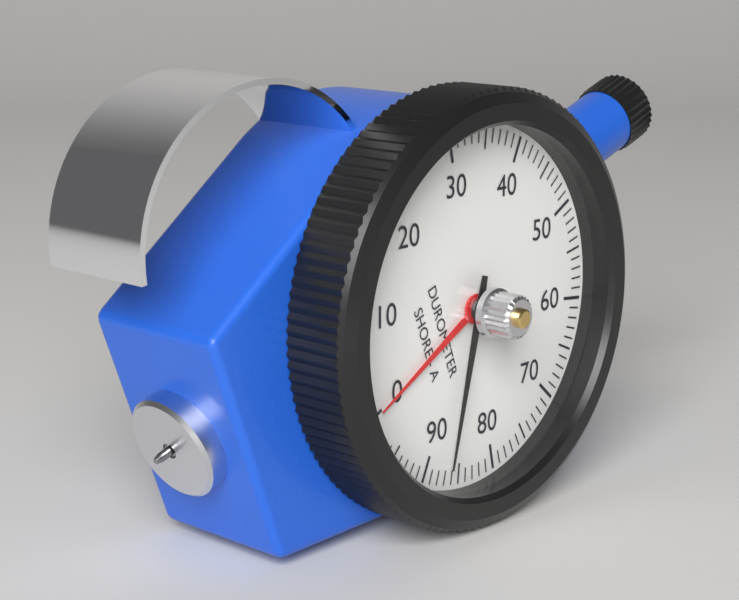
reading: 87 Shore A
